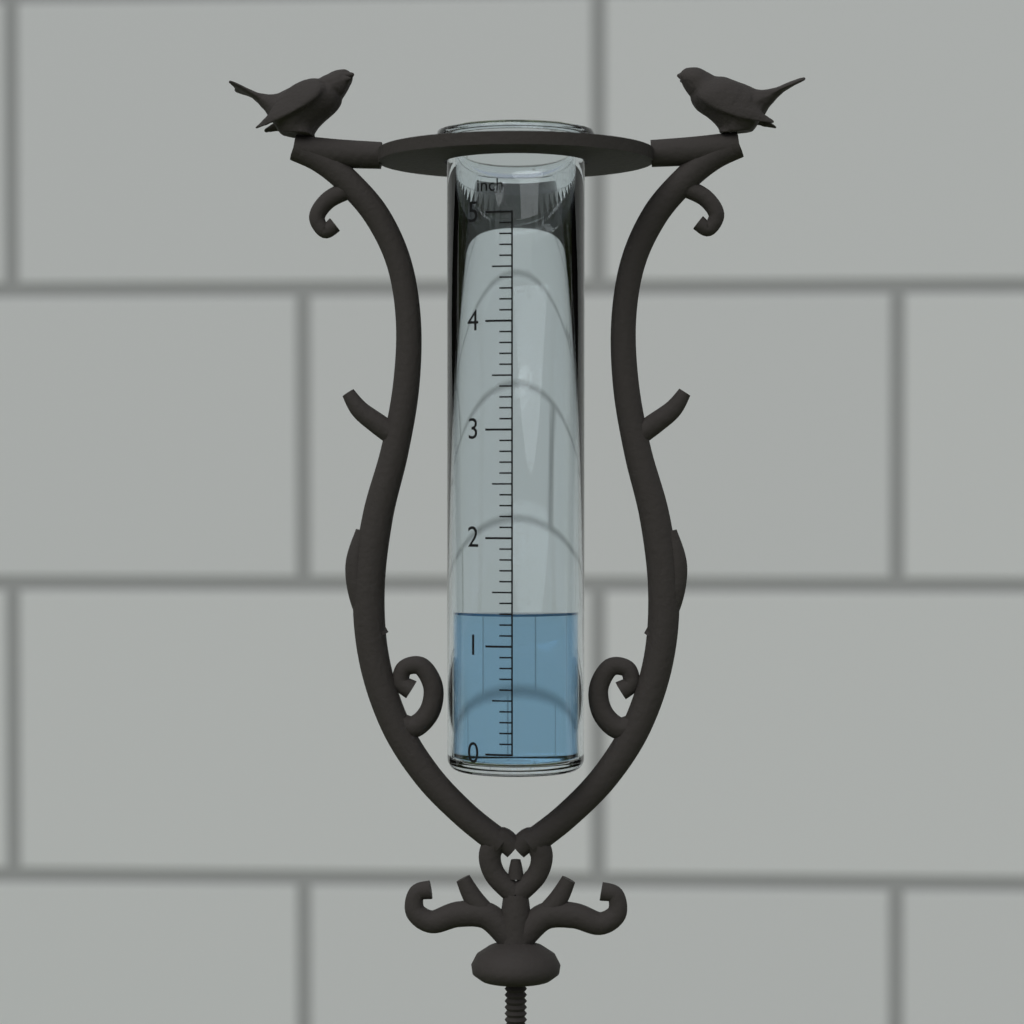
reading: 1.3 inch
